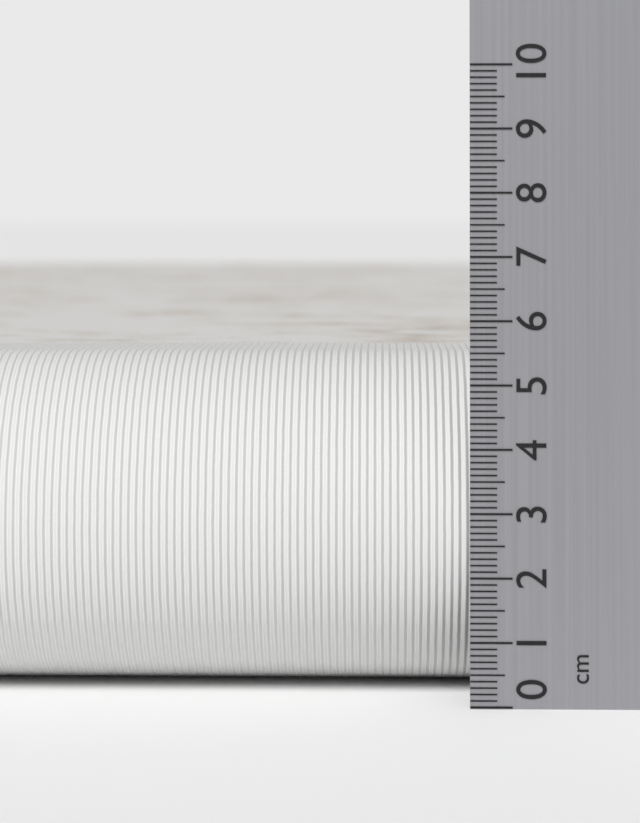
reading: 5.4 cm
